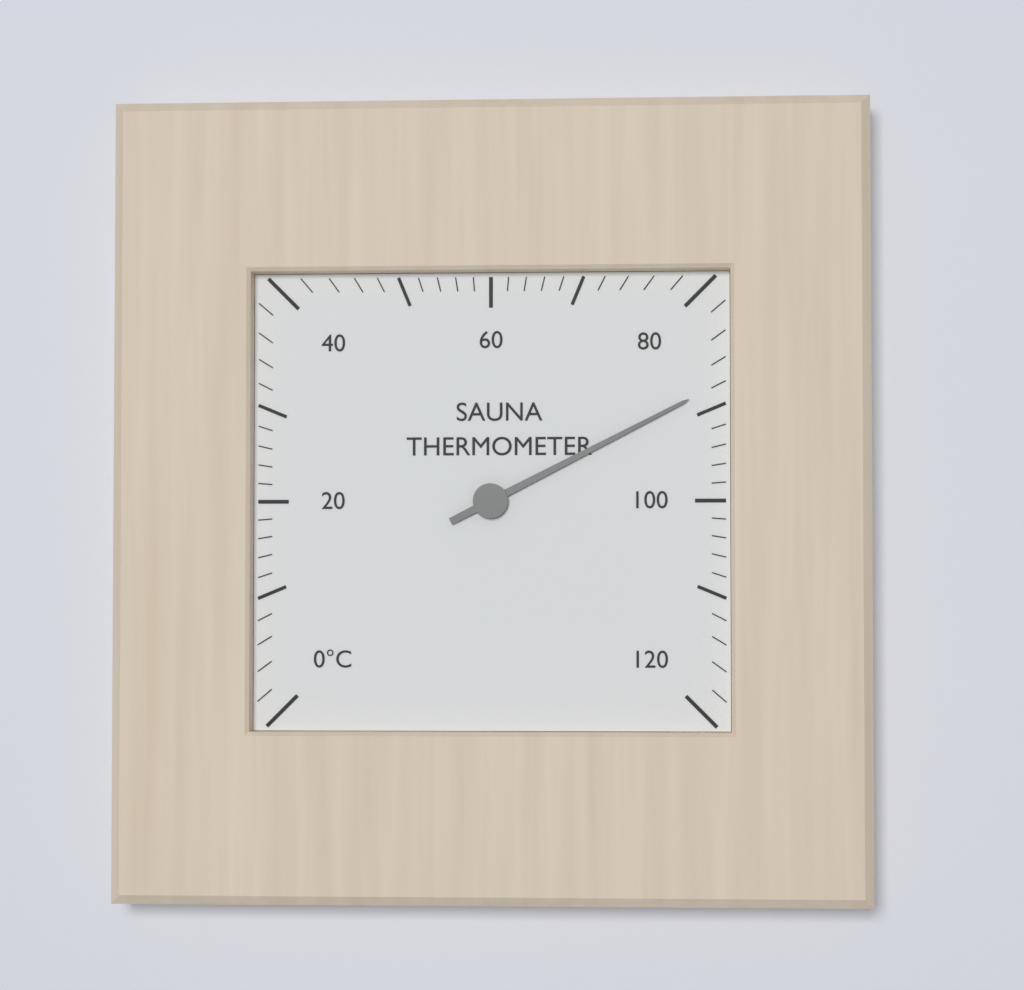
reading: 88 °C
